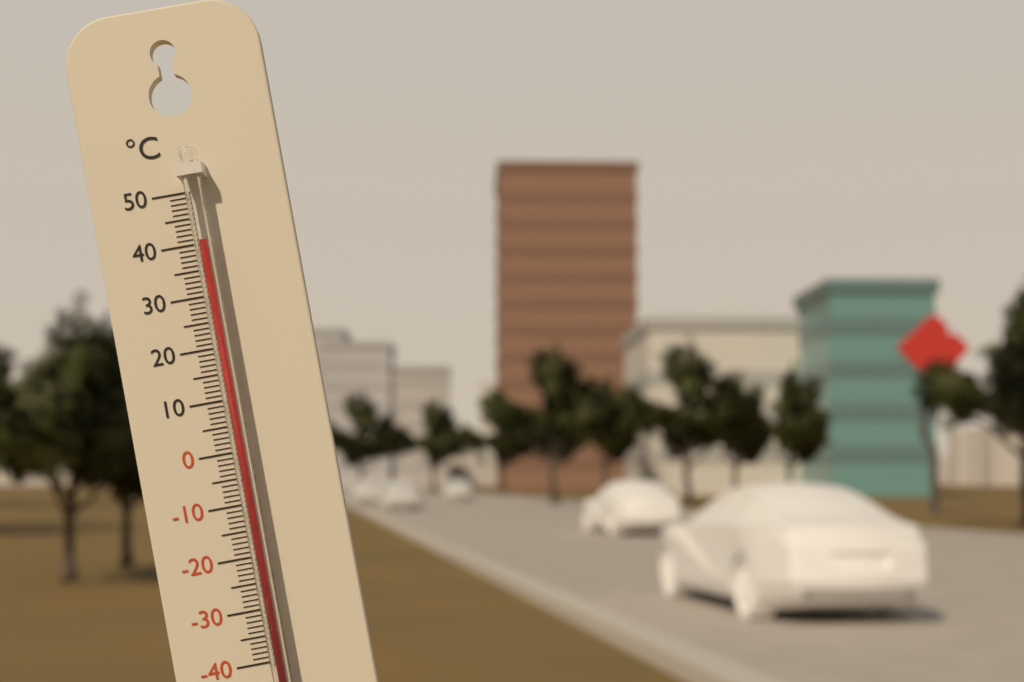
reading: 40 °C
